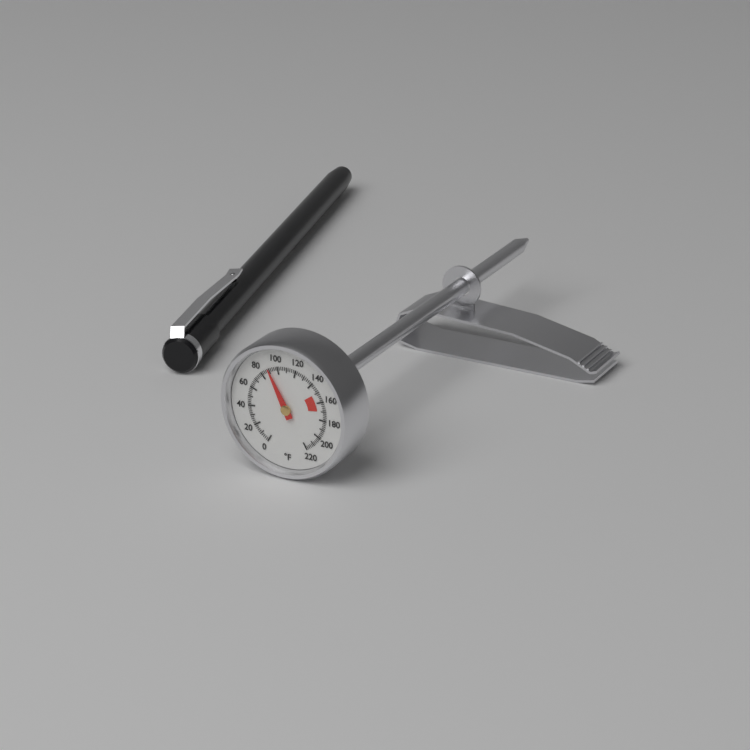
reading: 90 °F
